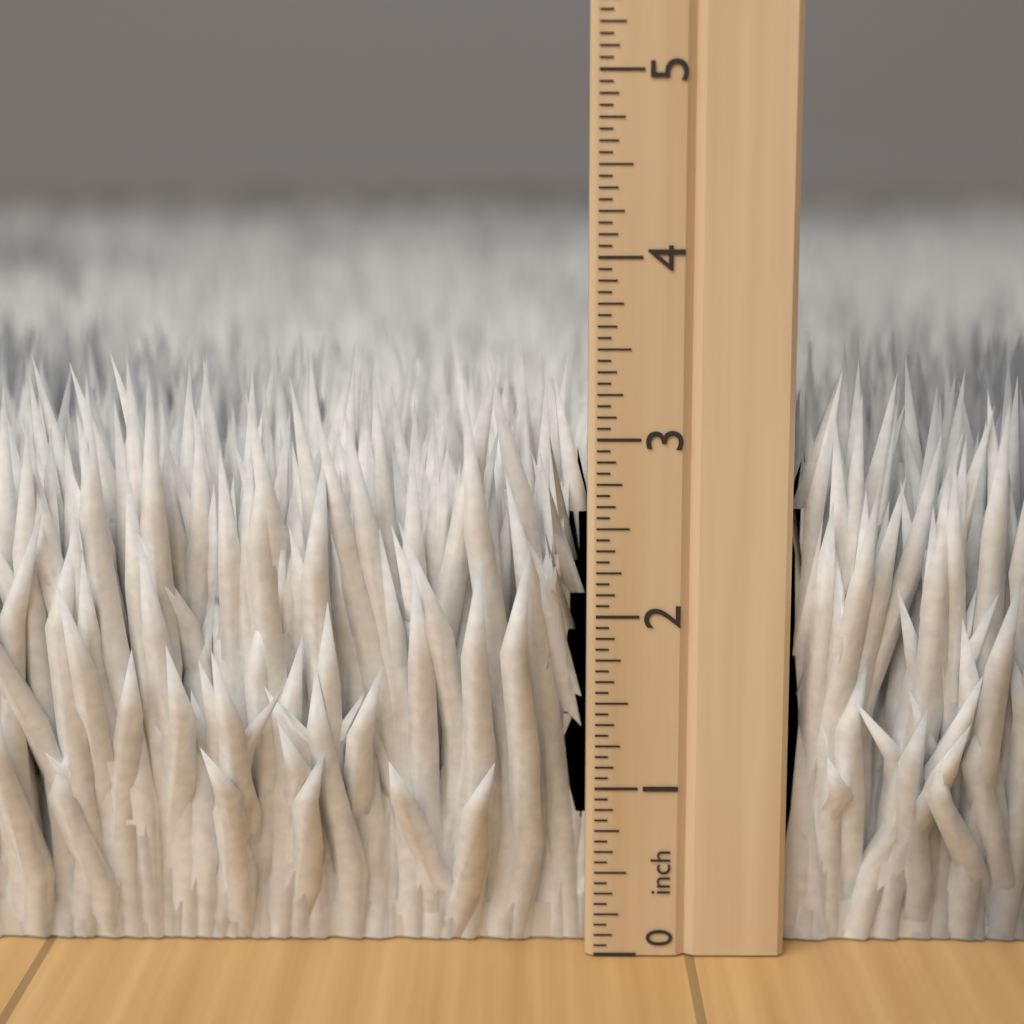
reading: 3.5000 inch
